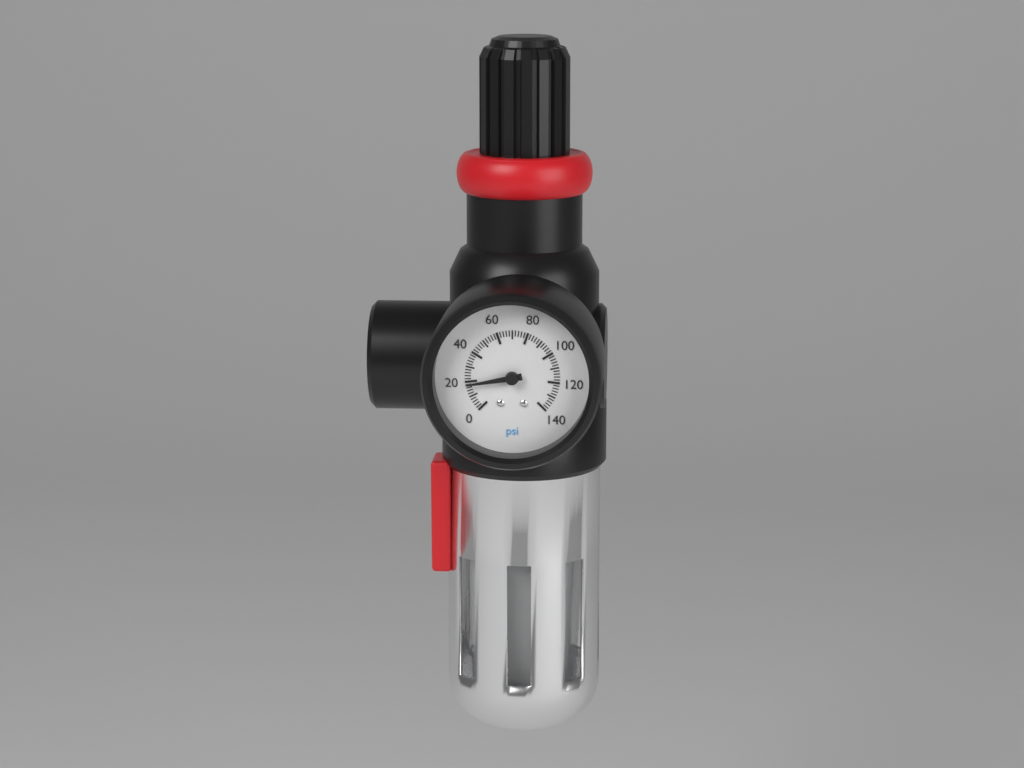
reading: 18 psi
